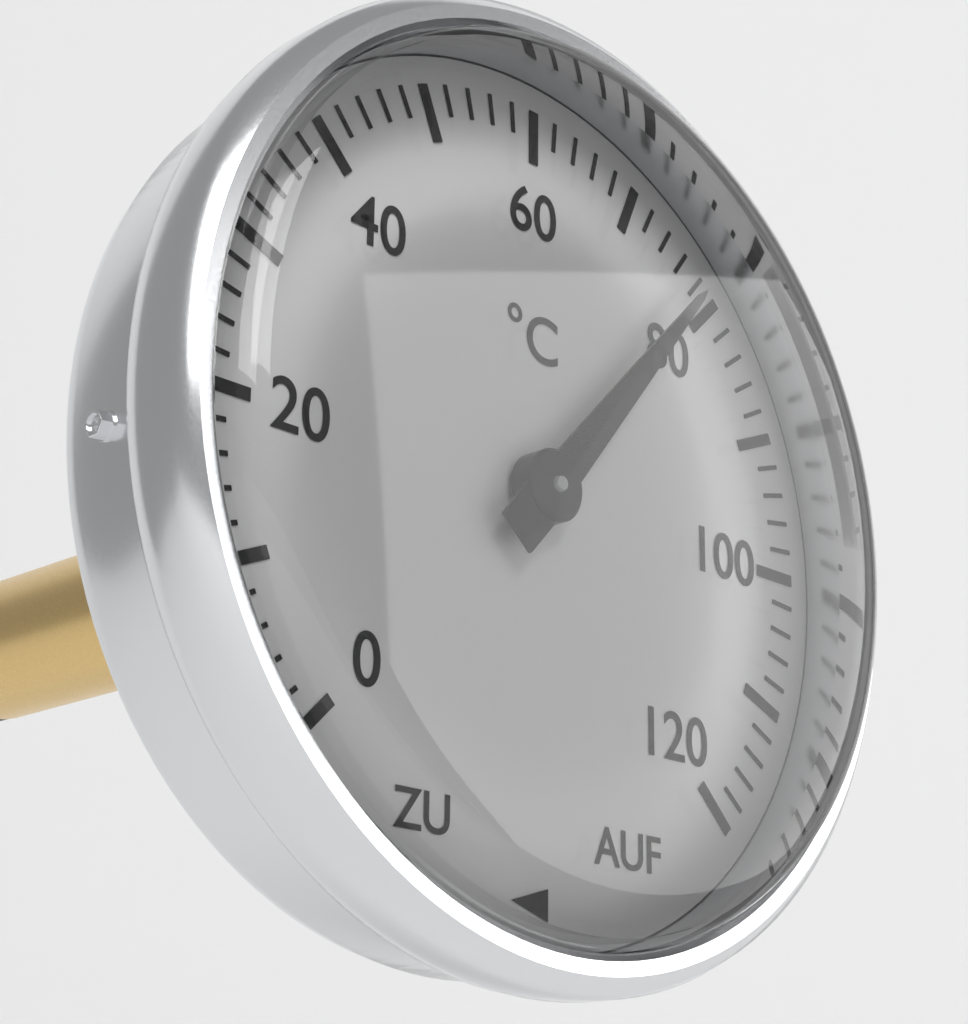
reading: 78 °C
